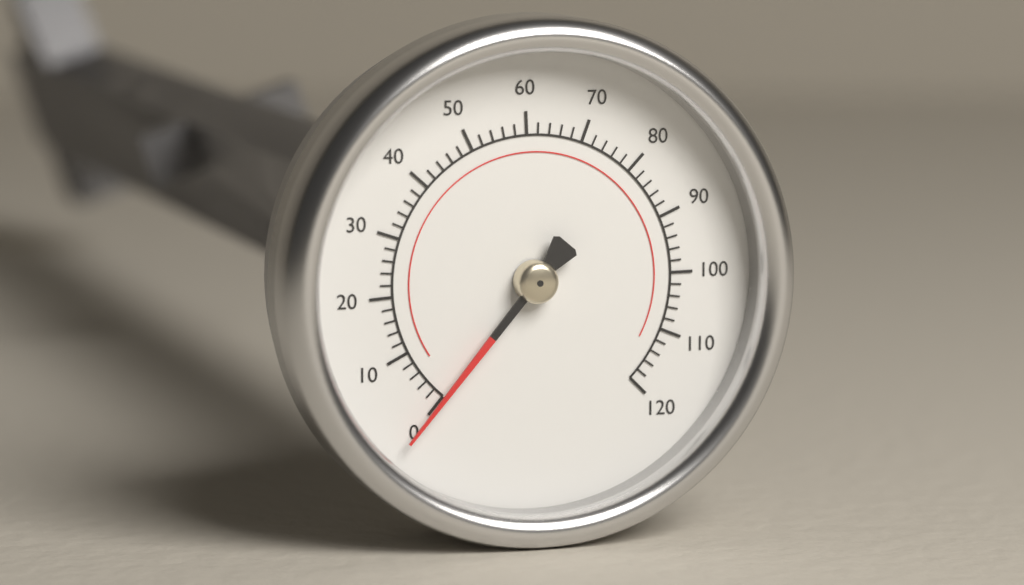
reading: 0 (no unit)
